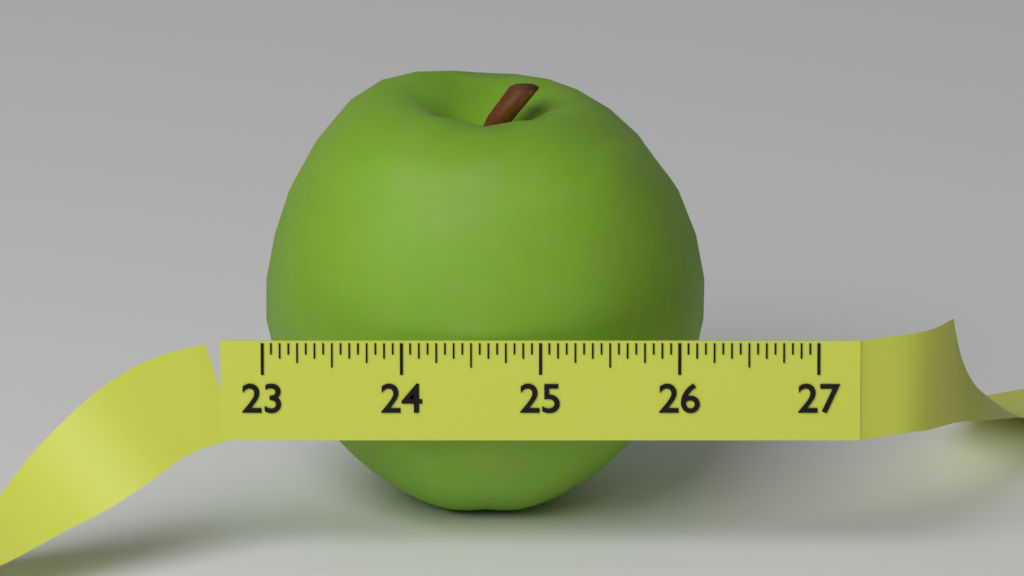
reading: 26.2000 (no unit)
